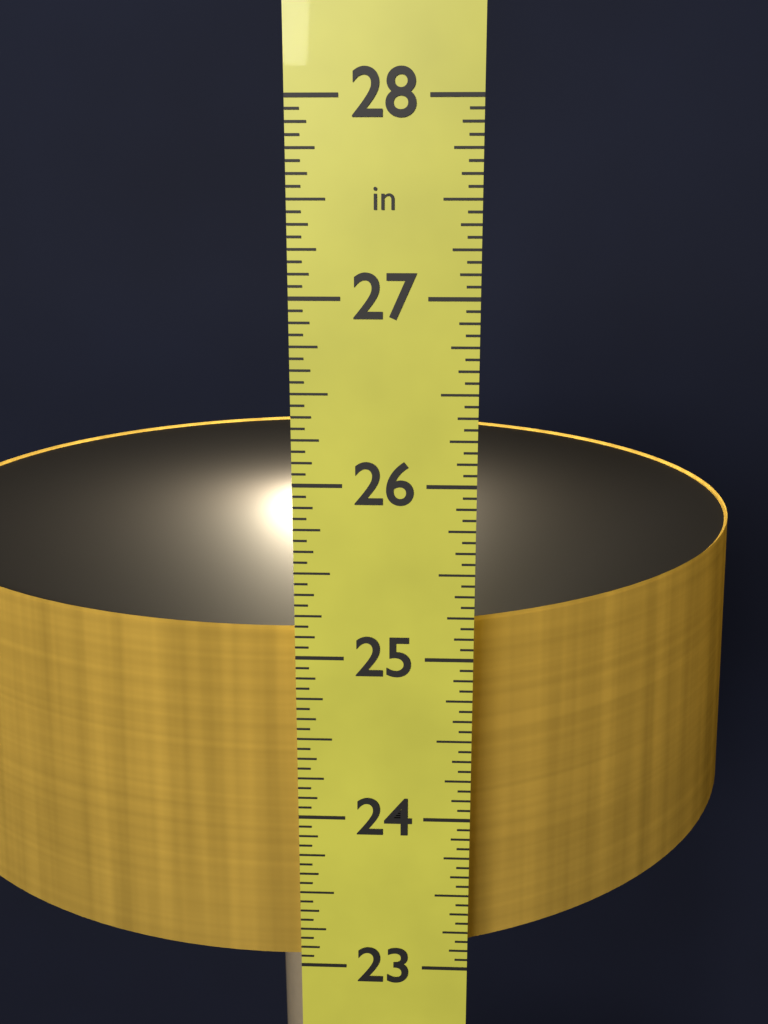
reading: 25.1250 in
